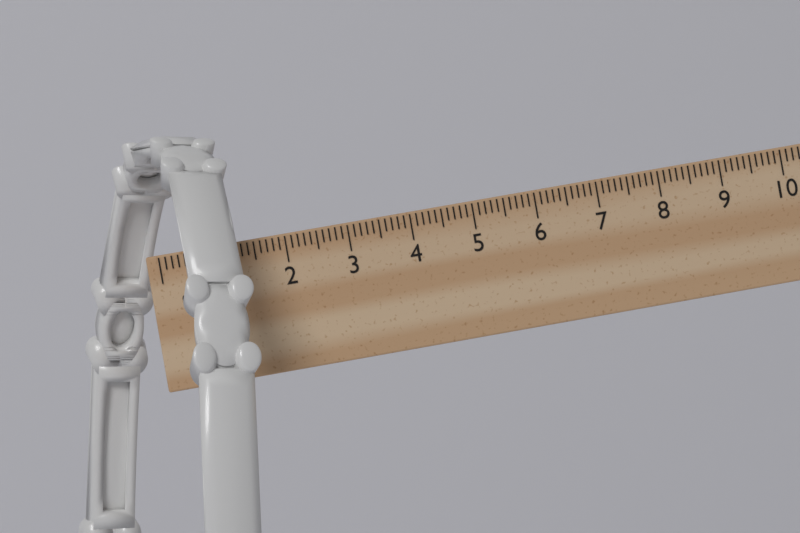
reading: 1.4 cm
